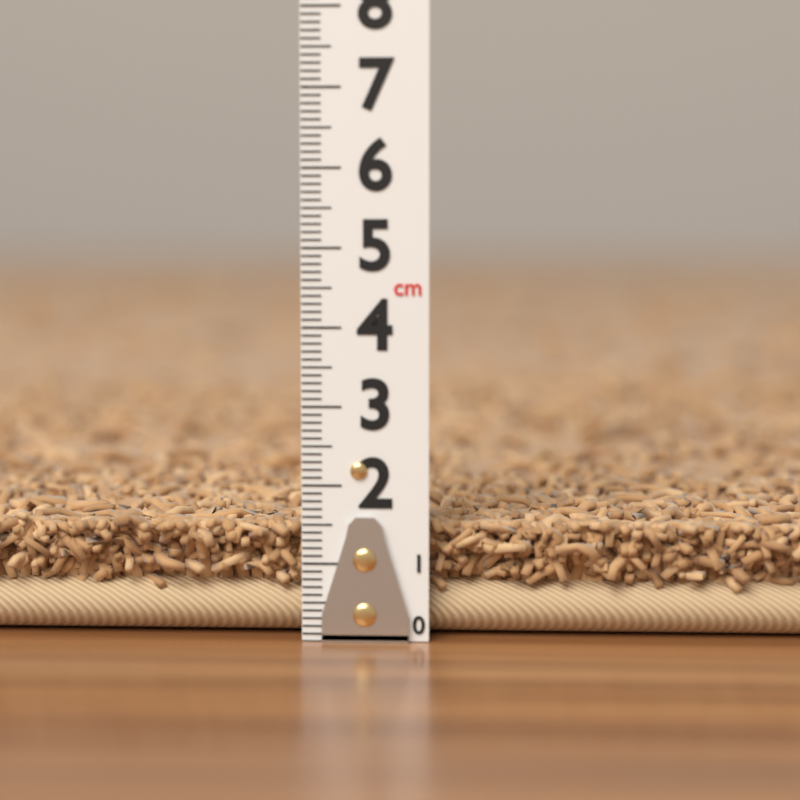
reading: 1.7 cm
